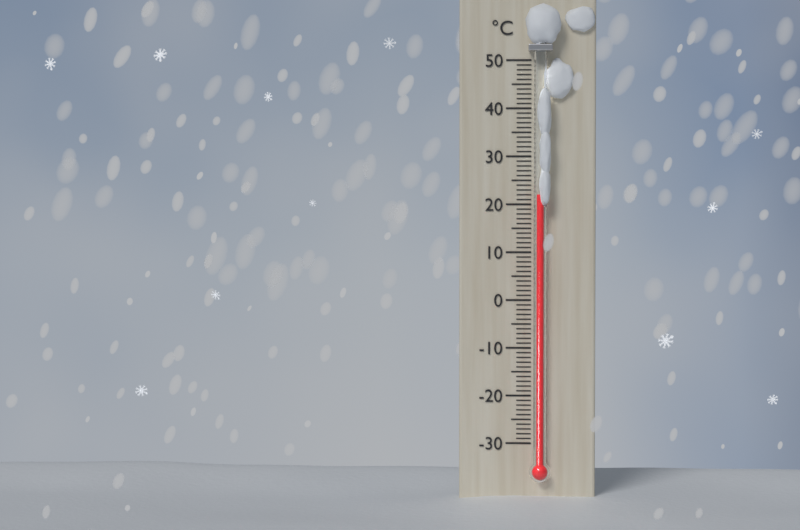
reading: 22 °C
